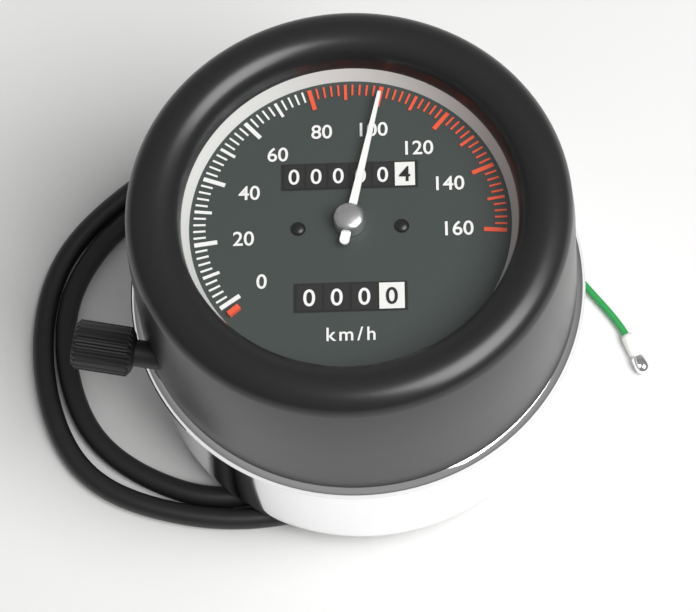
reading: 100 km/h
